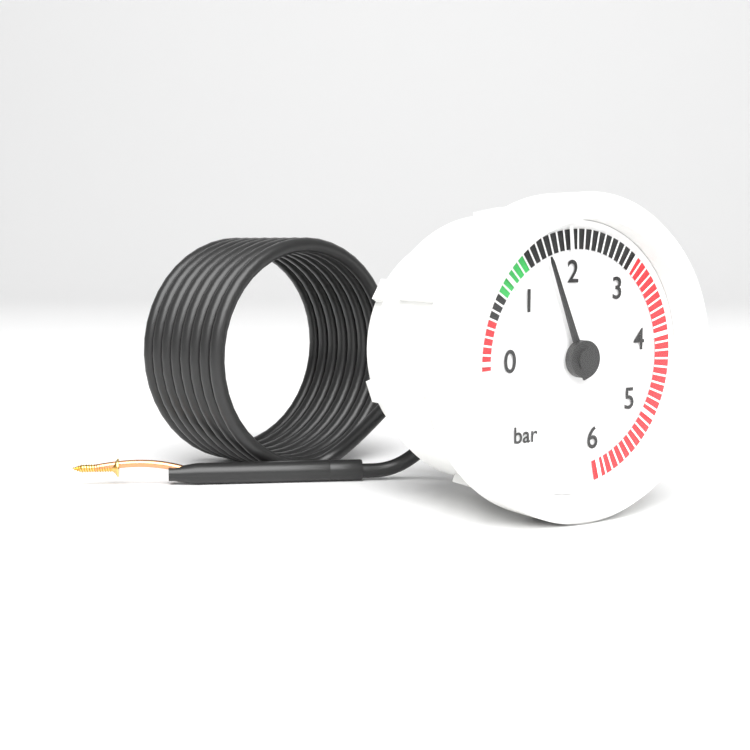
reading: 1.6 bar
